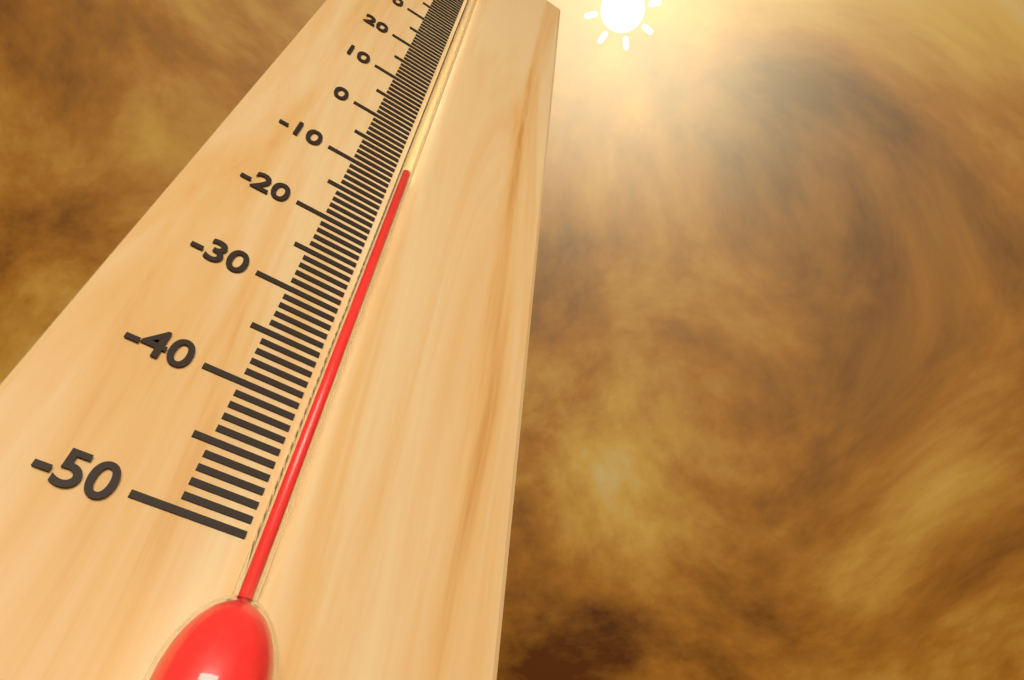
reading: -9 °C
